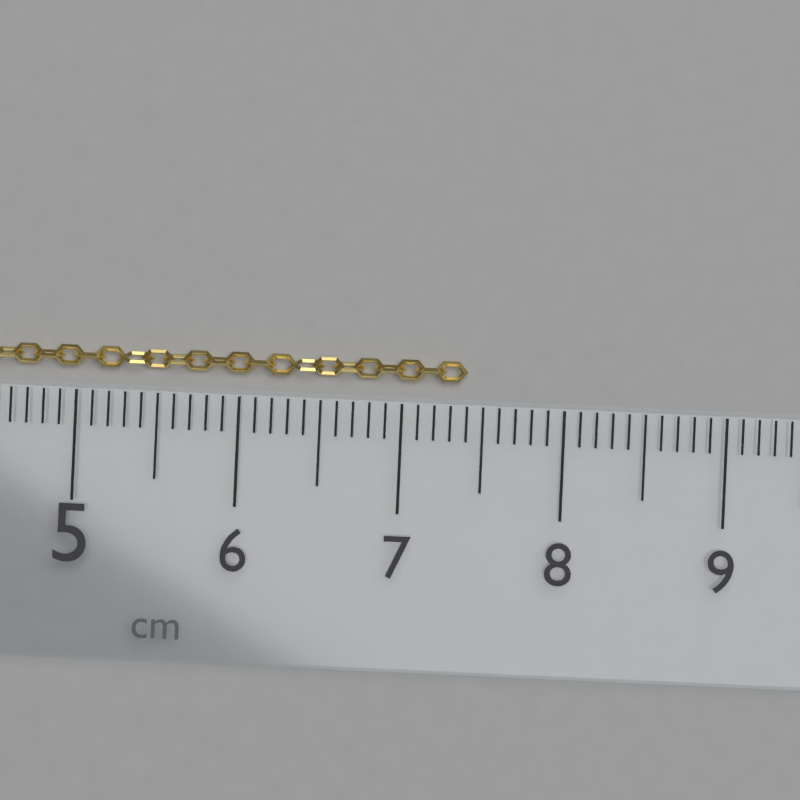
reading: 7.4 cm
